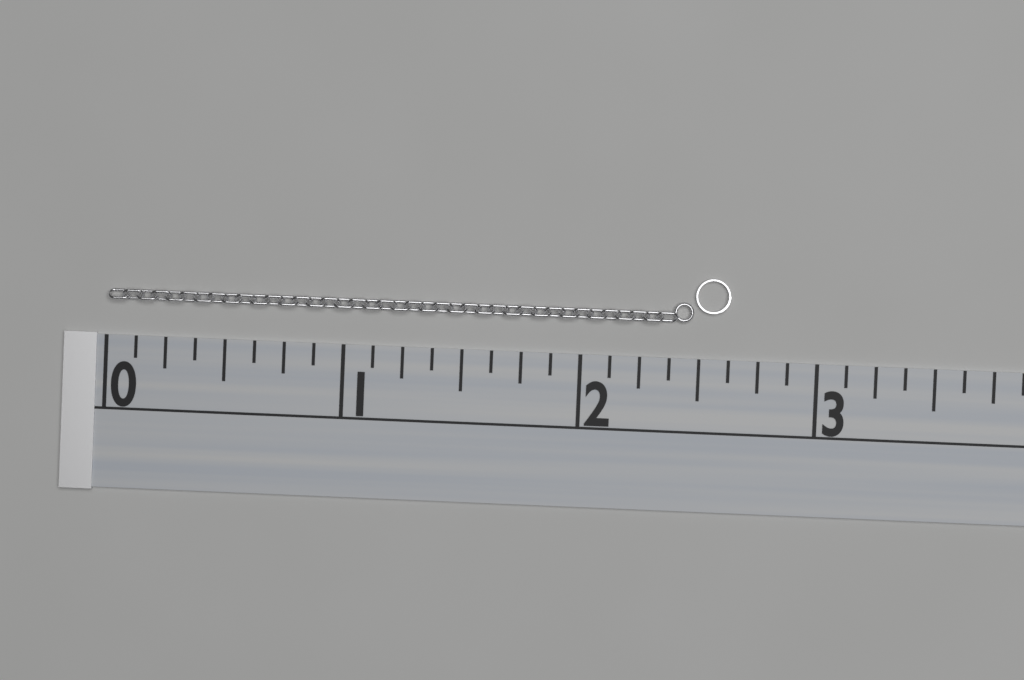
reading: 2.625 (no unit)
